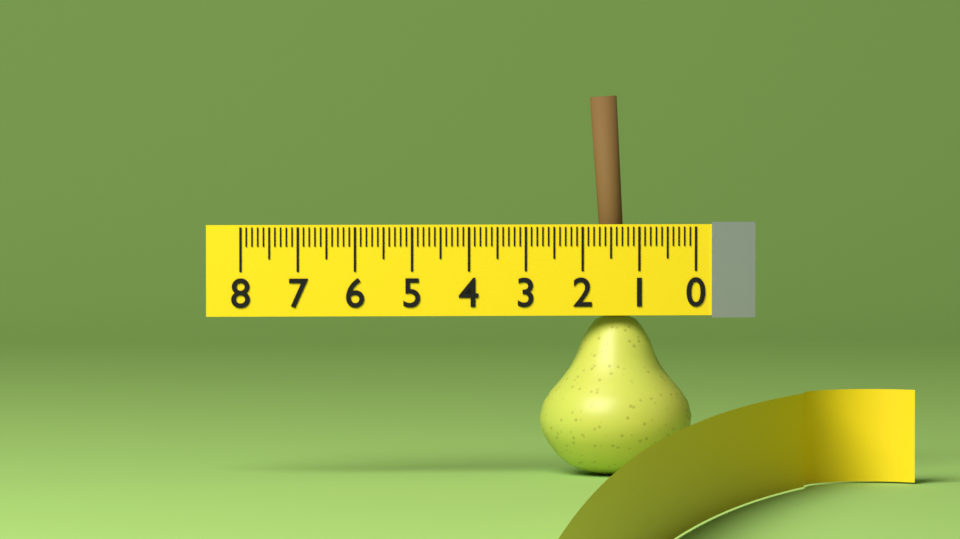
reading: 2.7 (no unit)
